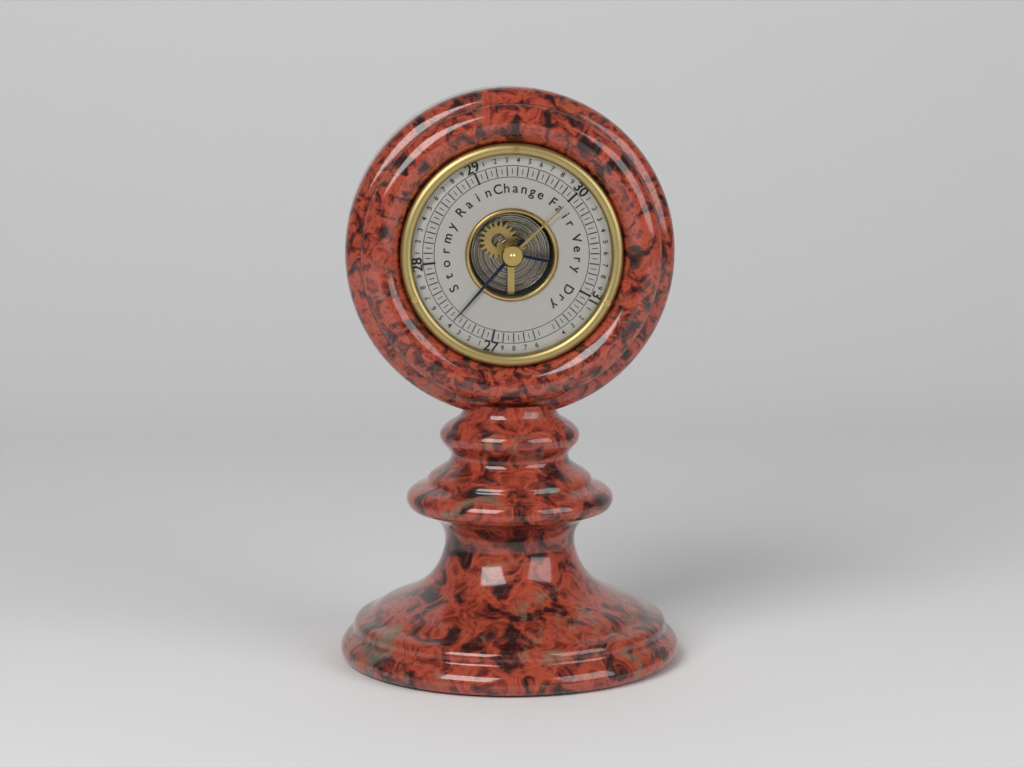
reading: 27.40 (no unit)
